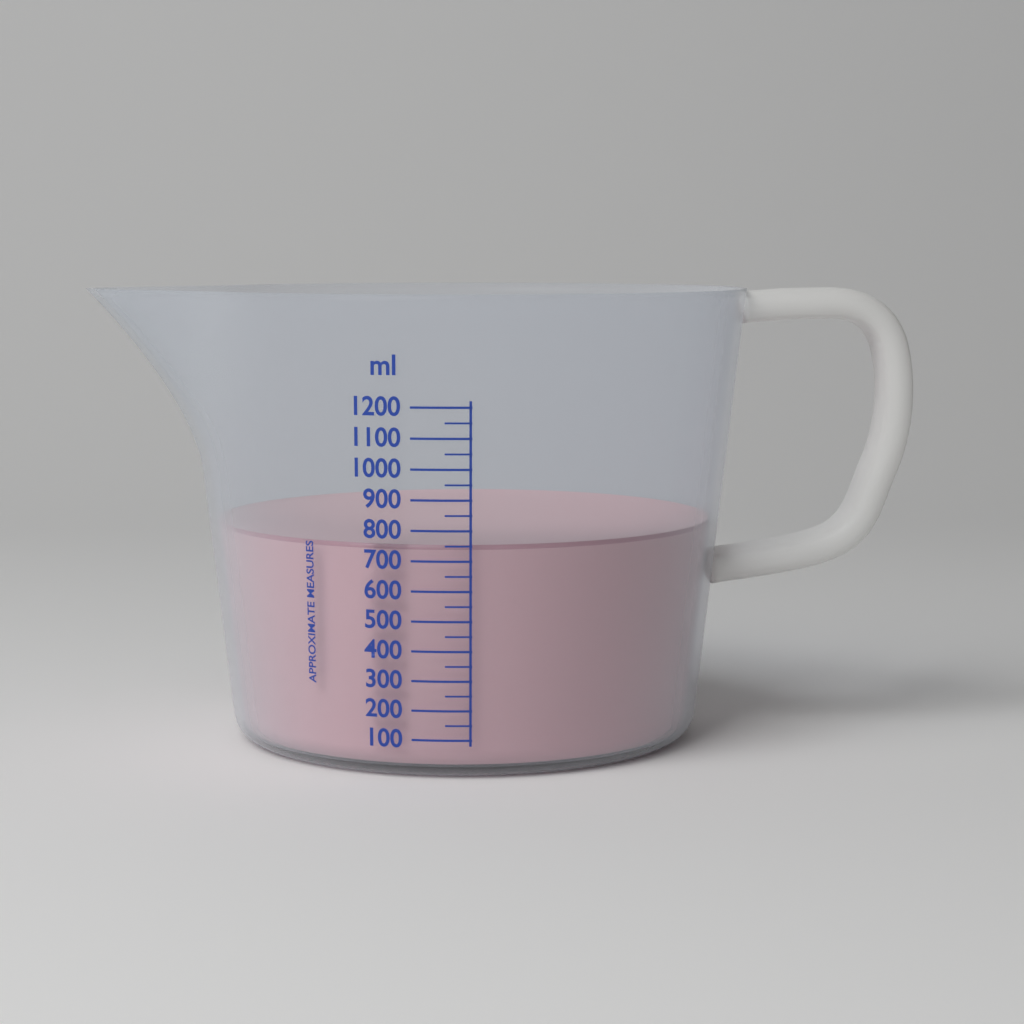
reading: 750 ml
